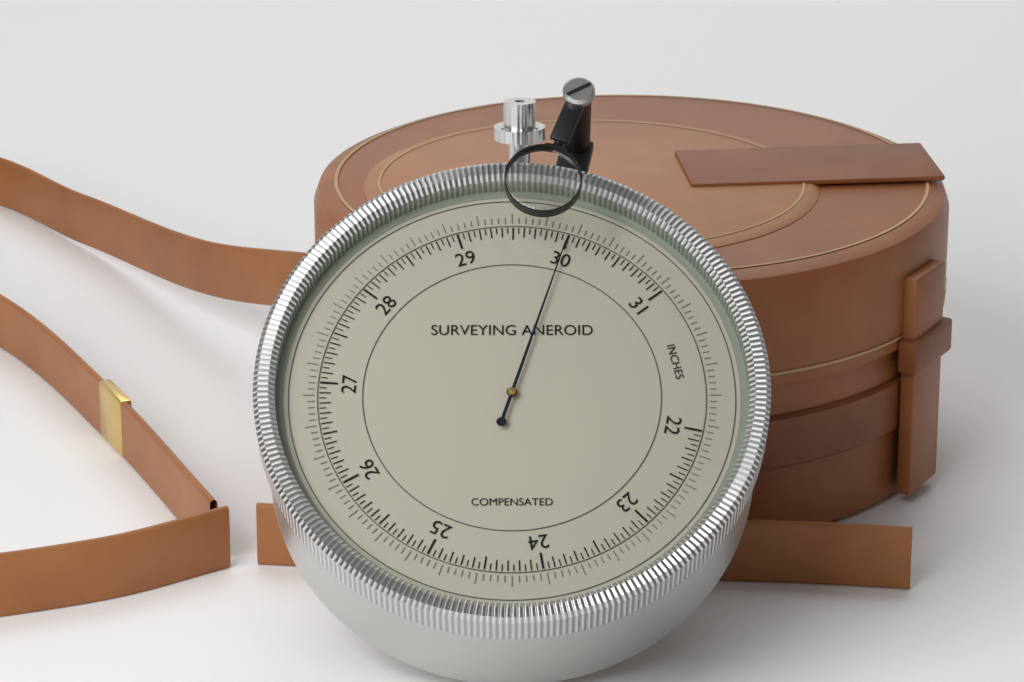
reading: 30.00 inches
